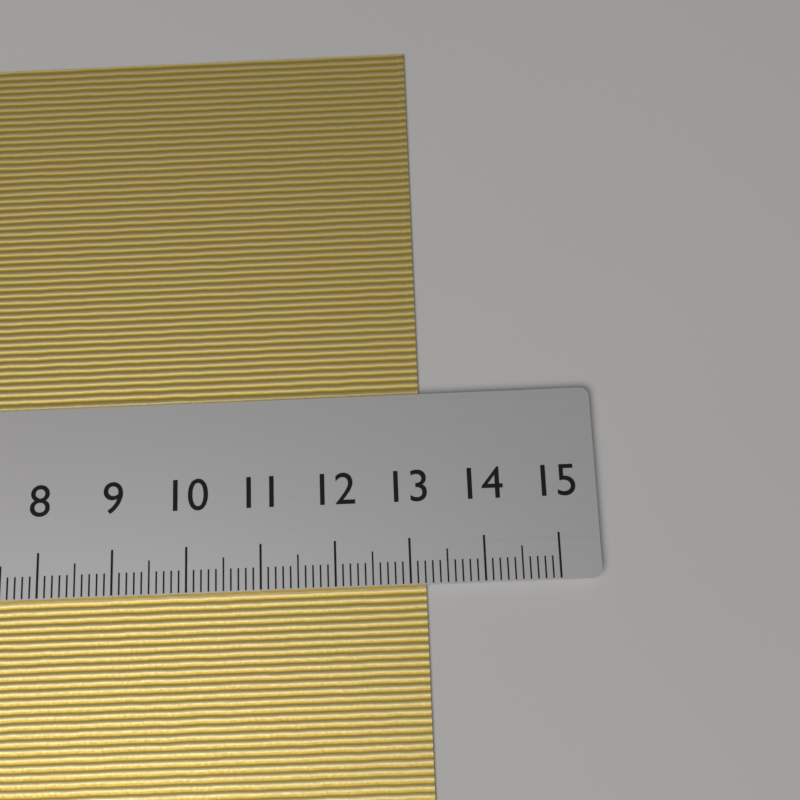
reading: 13.2 cm
